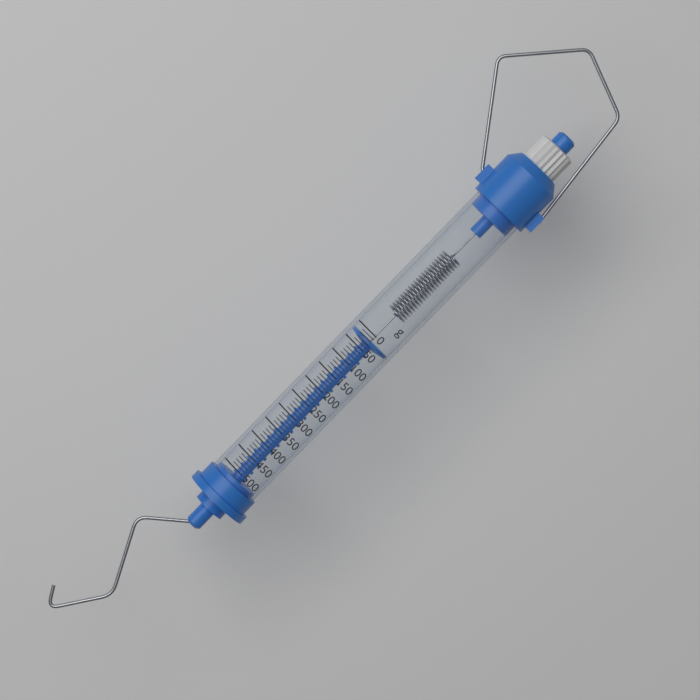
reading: 20 g
